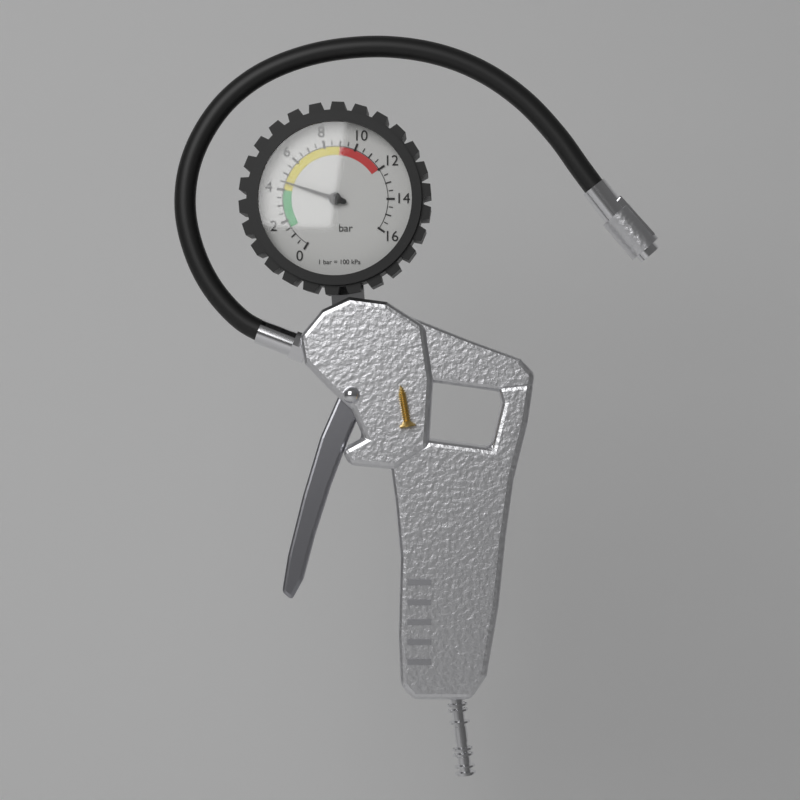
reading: 4.5 bar
